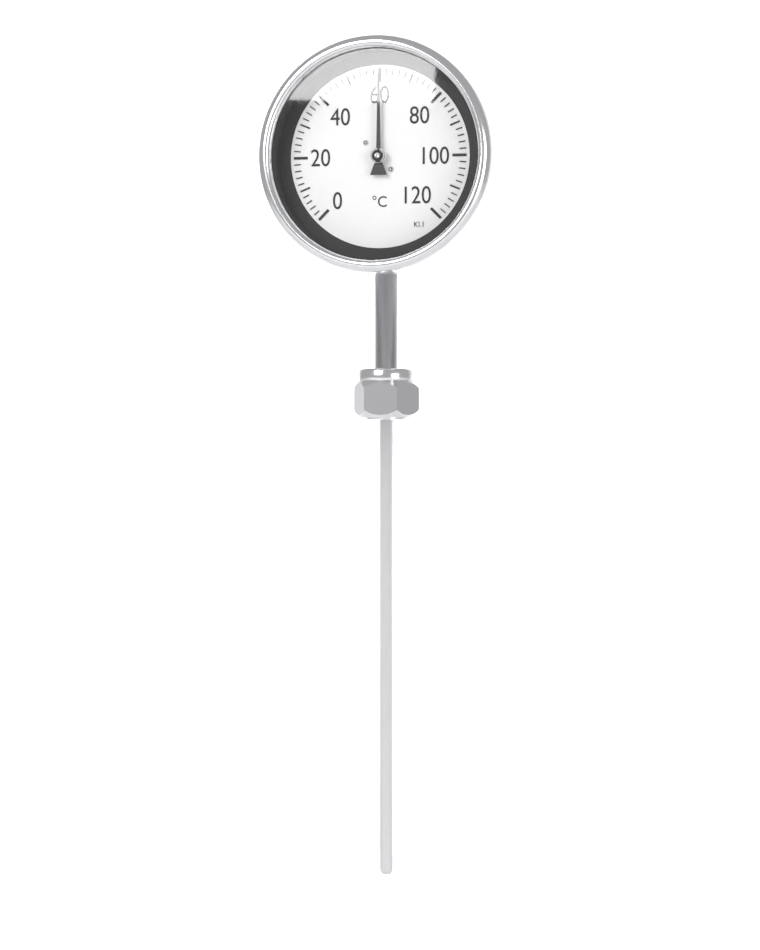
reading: 60 °C
